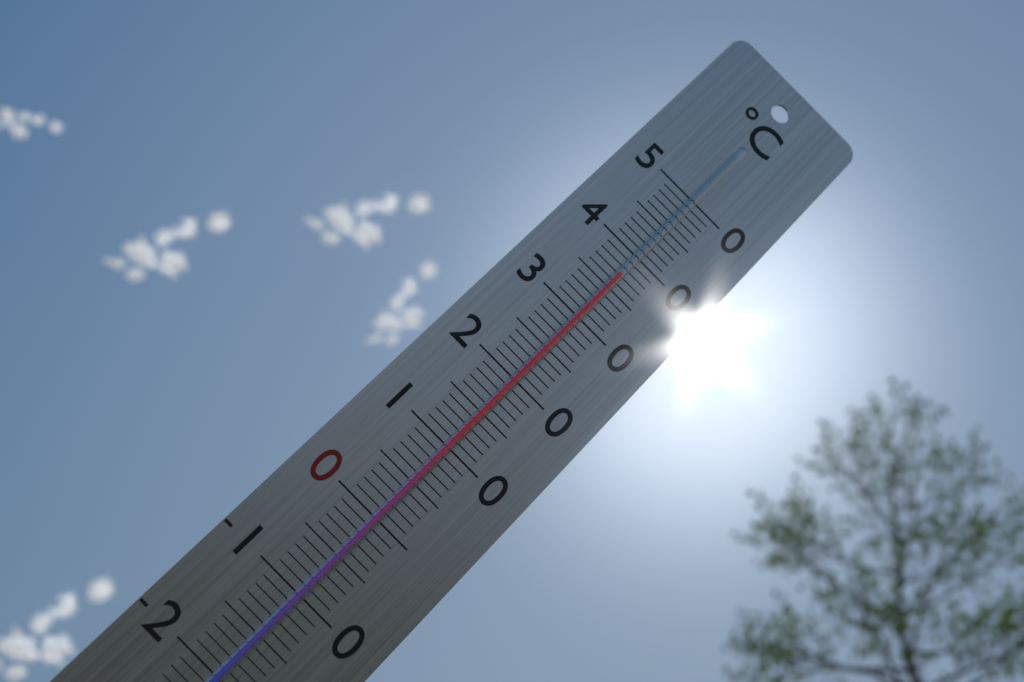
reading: 36.5 °C
